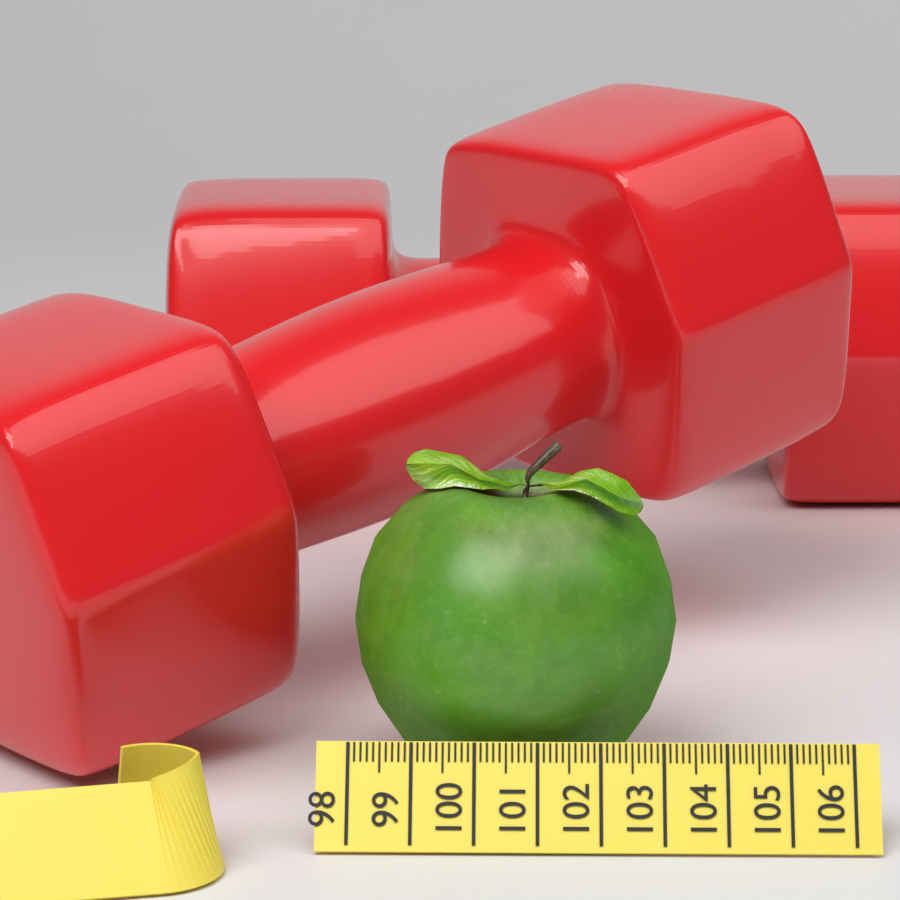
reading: 103.3 (no unit)
